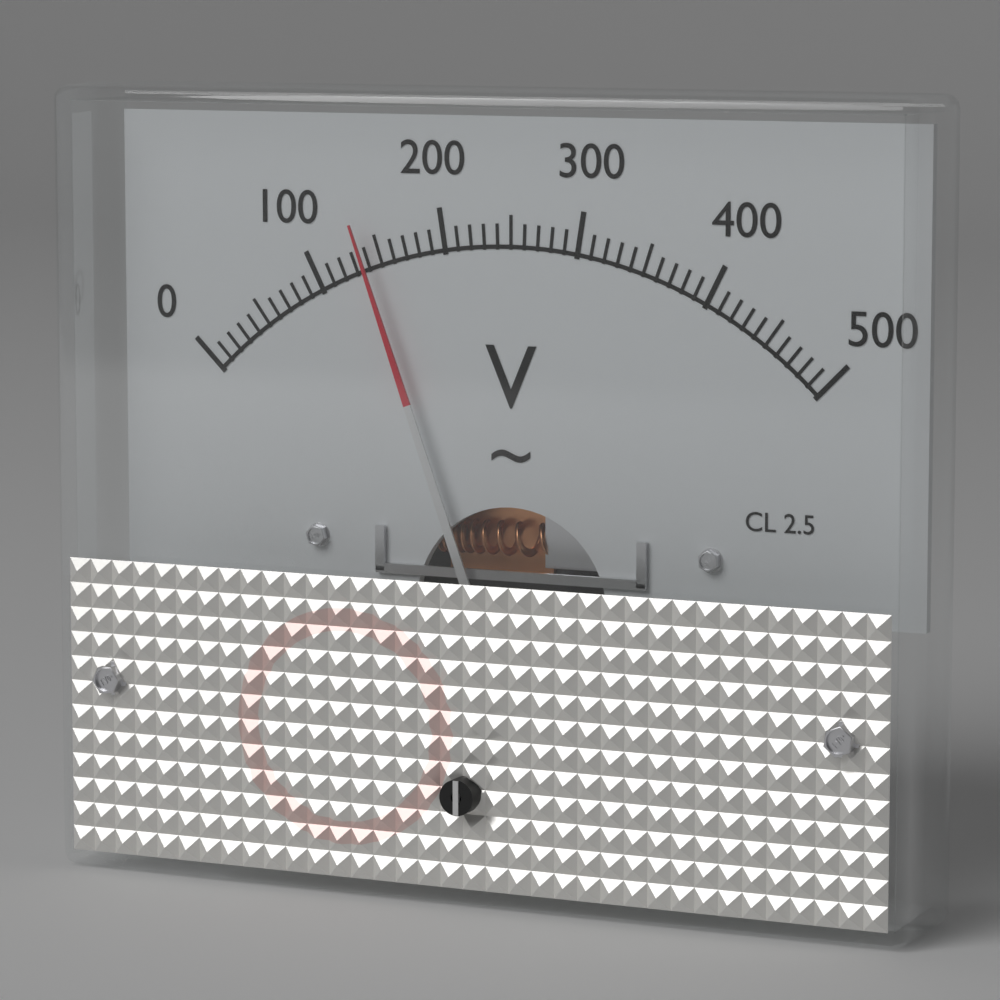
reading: 140 V
